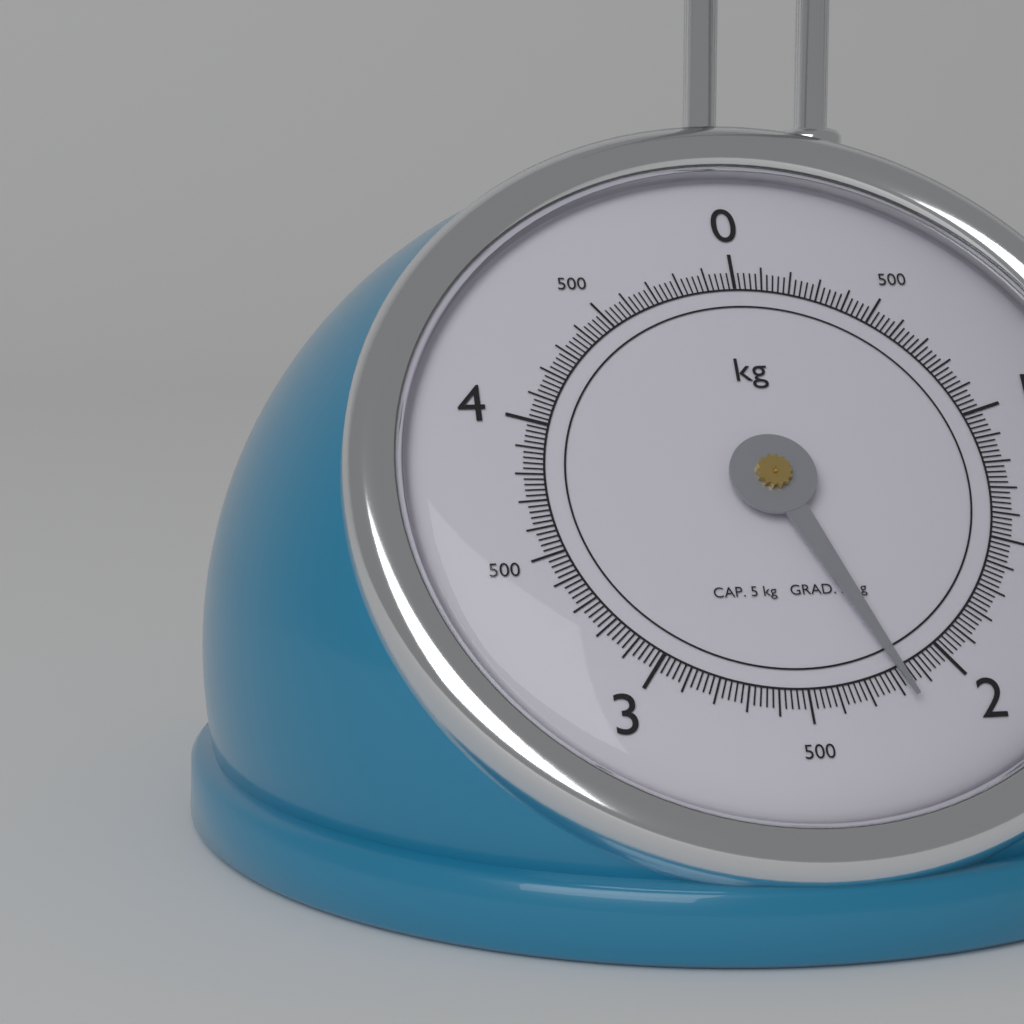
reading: 2.18 kg
